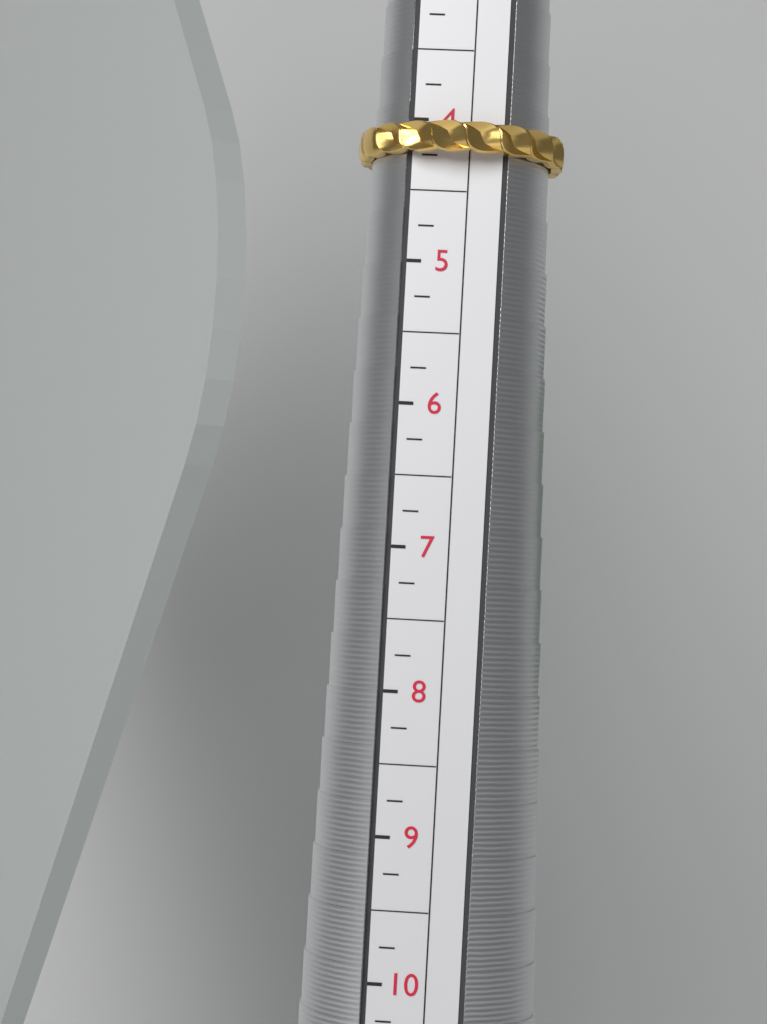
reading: 4.25 (no unit)
